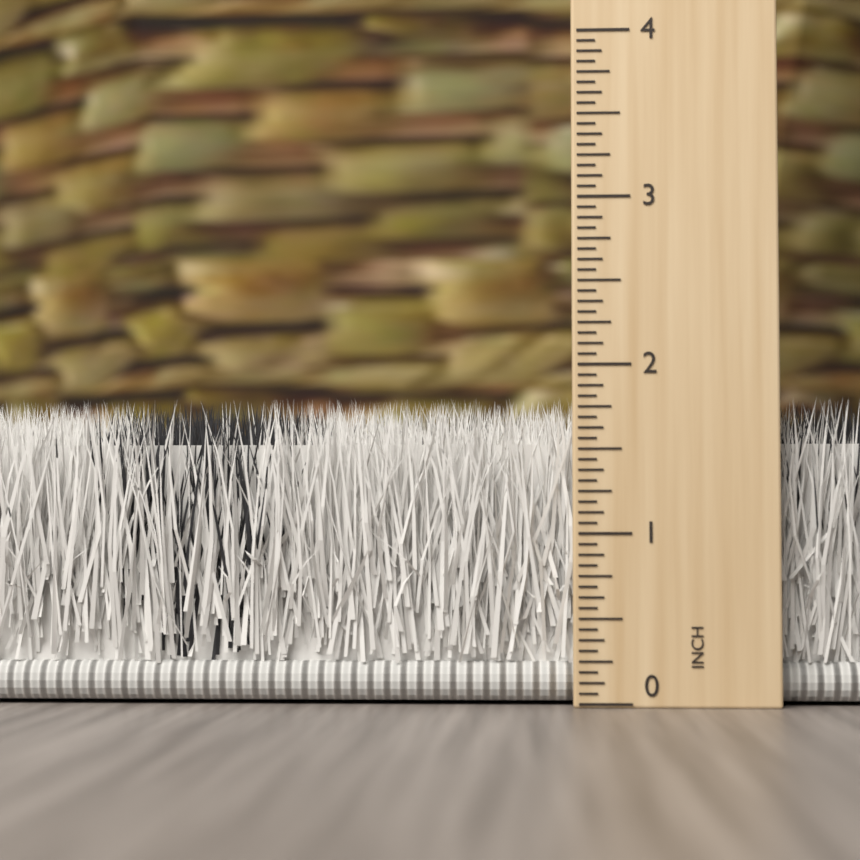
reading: 1.8125 inch
